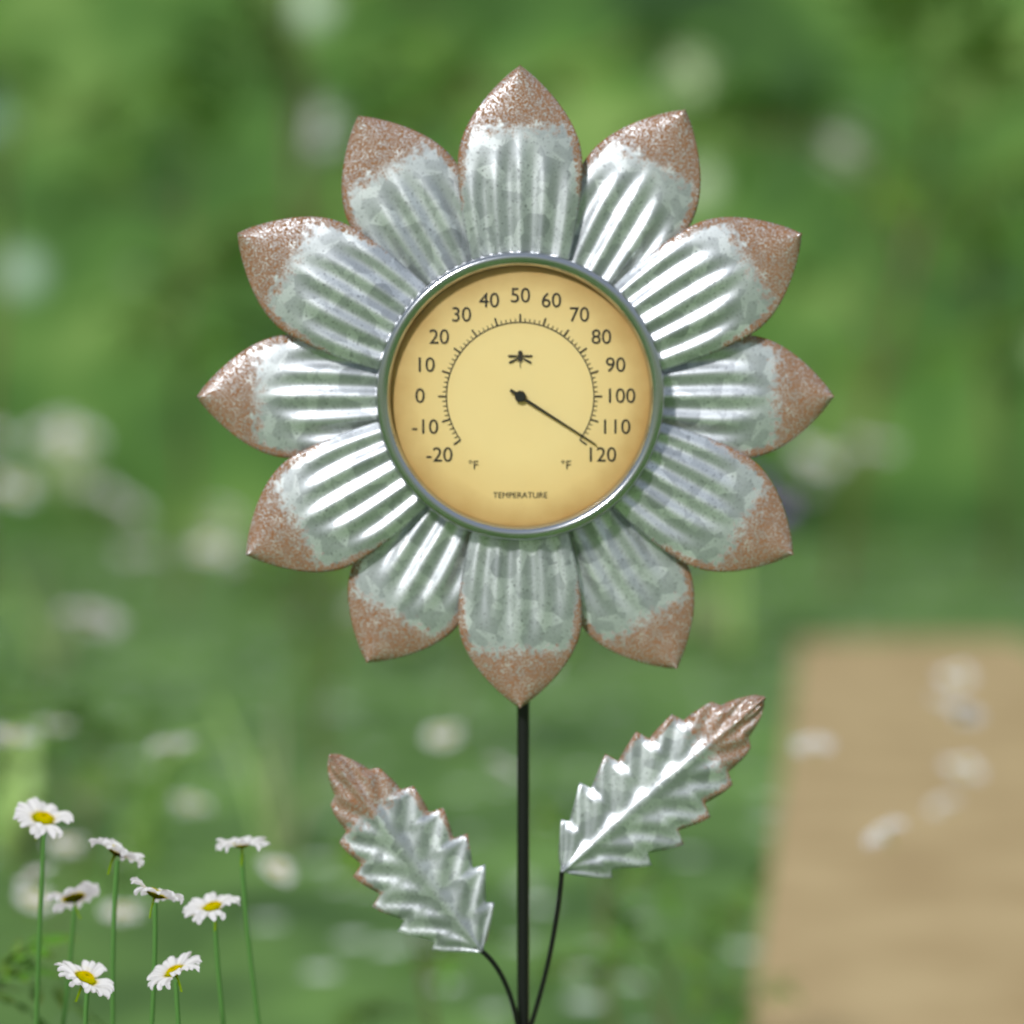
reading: 118 °F
